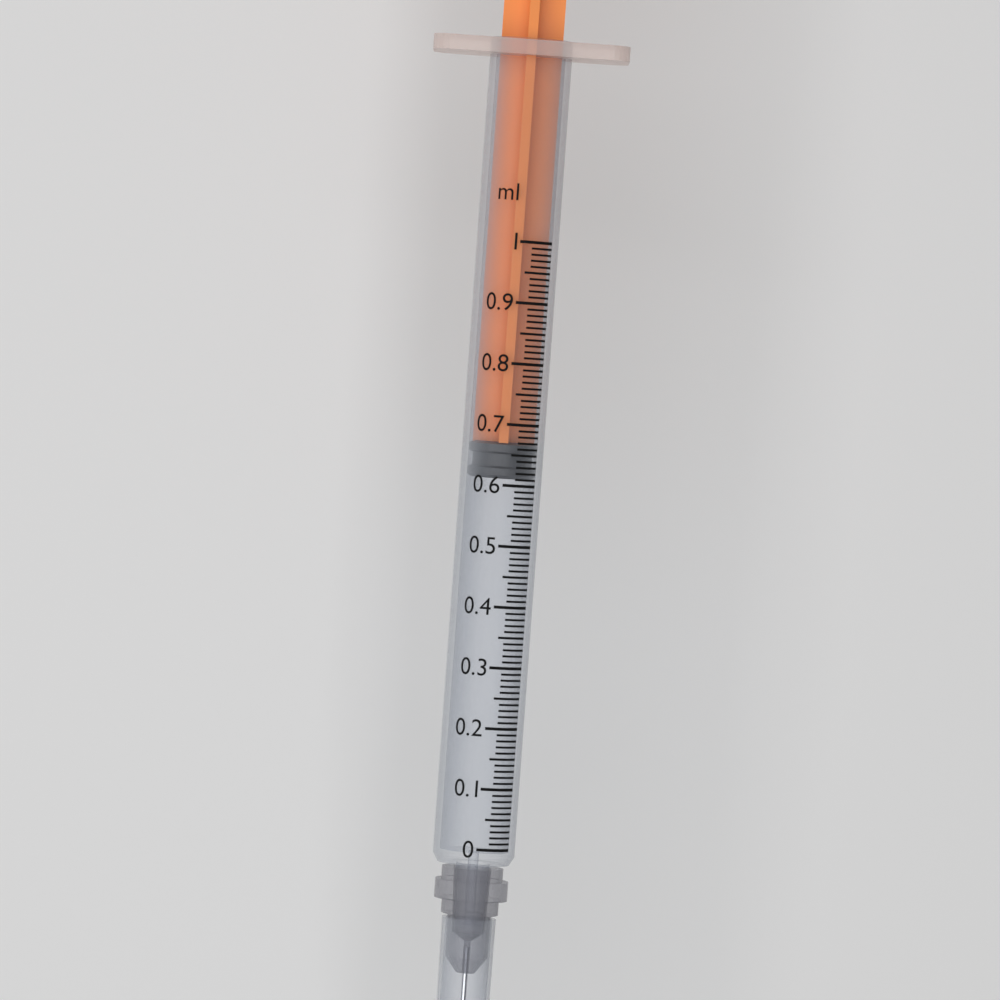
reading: 0.61 ml
